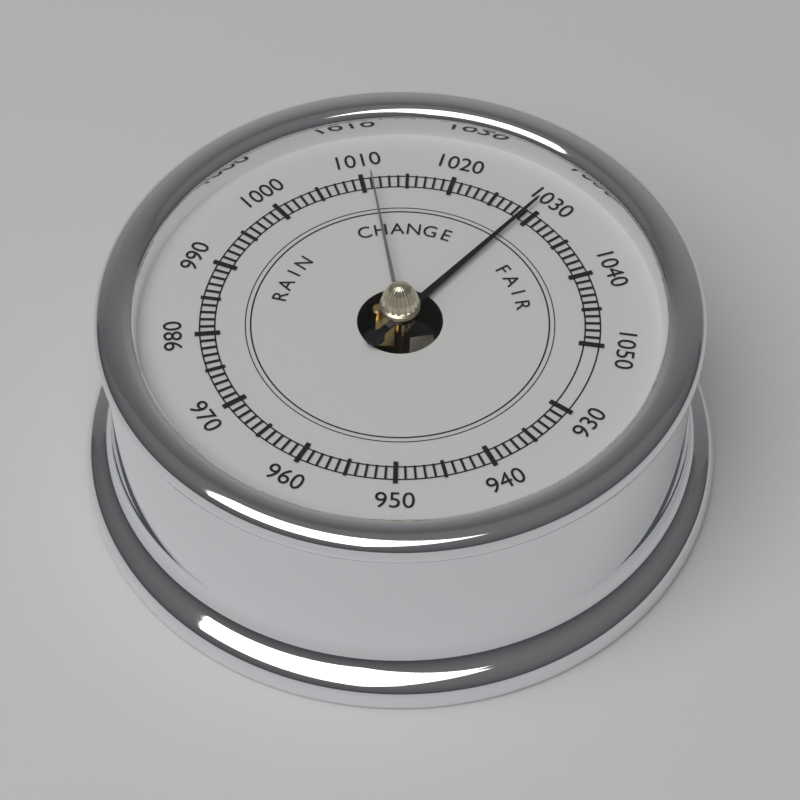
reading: 1029 (no unit)
